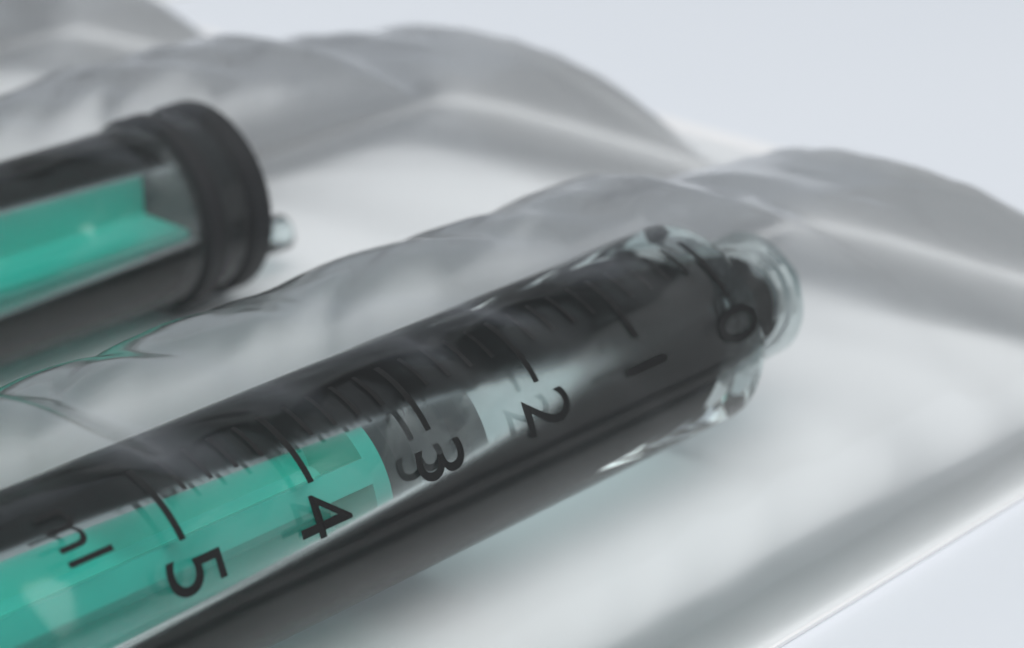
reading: 2.4 ml
